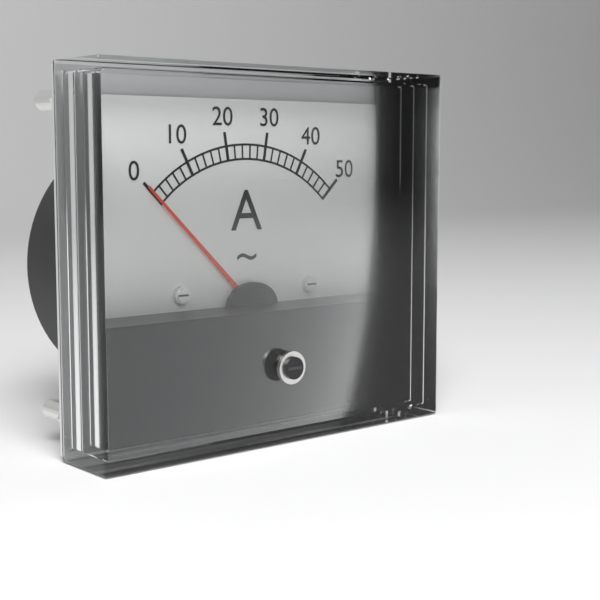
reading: 0 A
